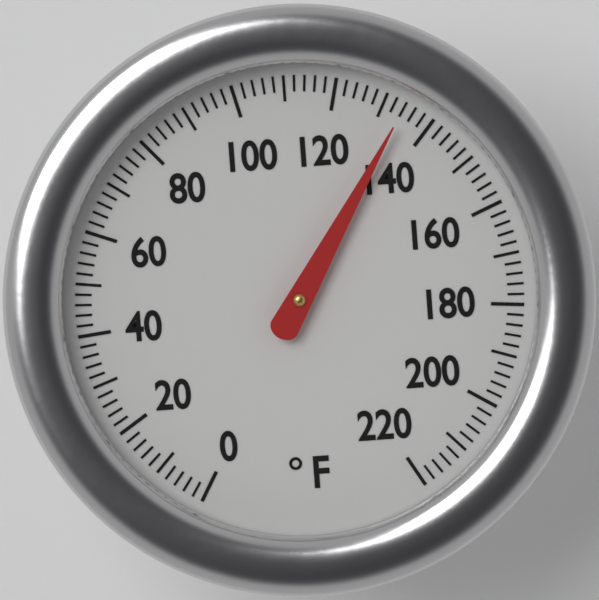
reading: 134 °F
